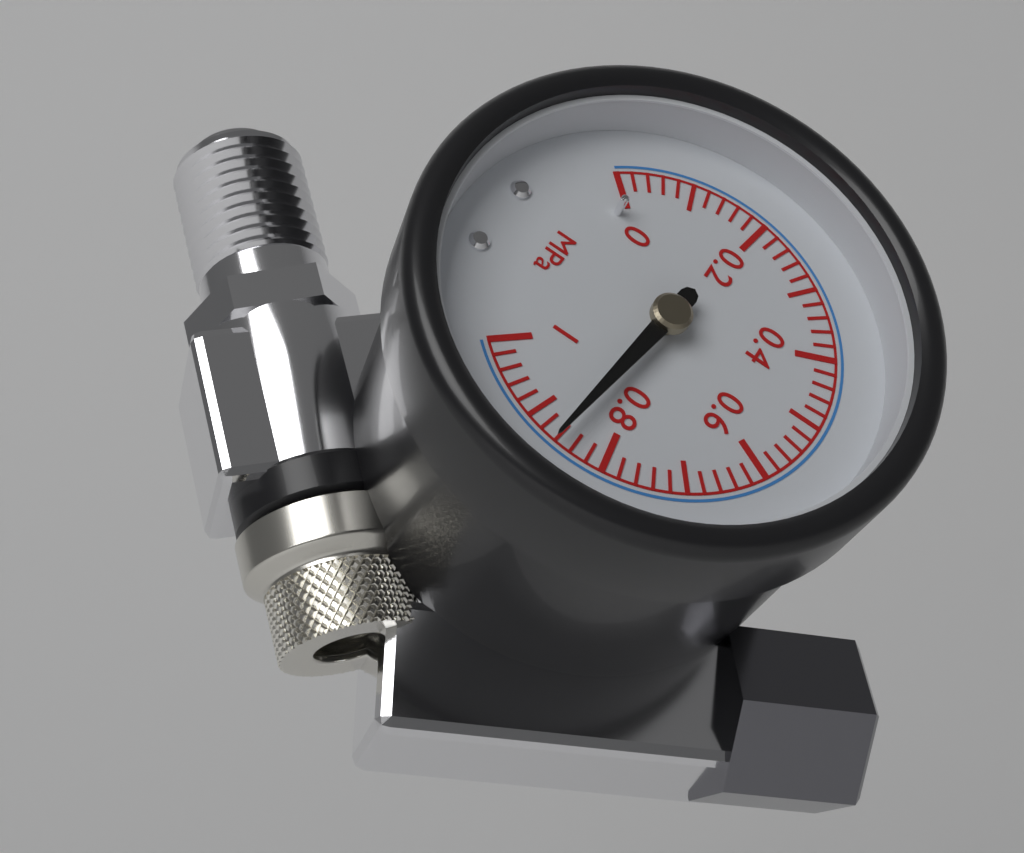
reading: 0.86 MPa
